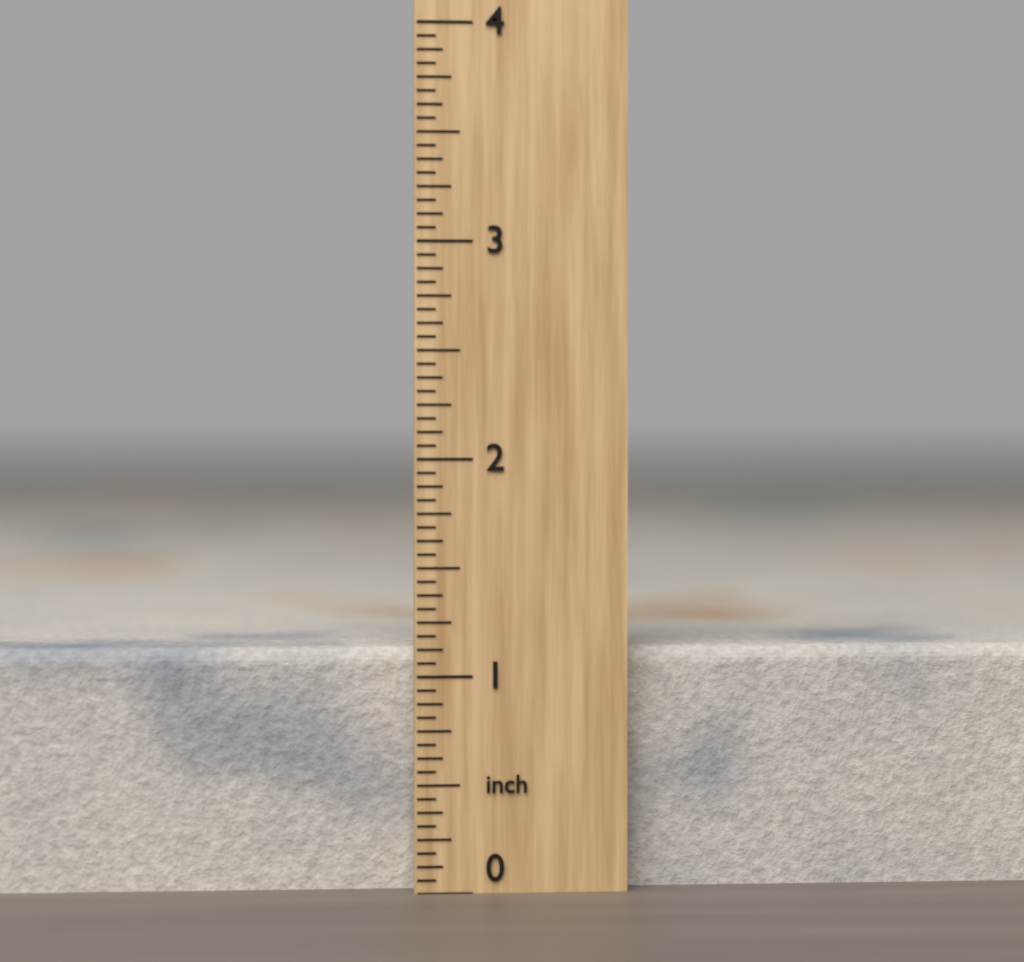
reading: 1.1250 inch
